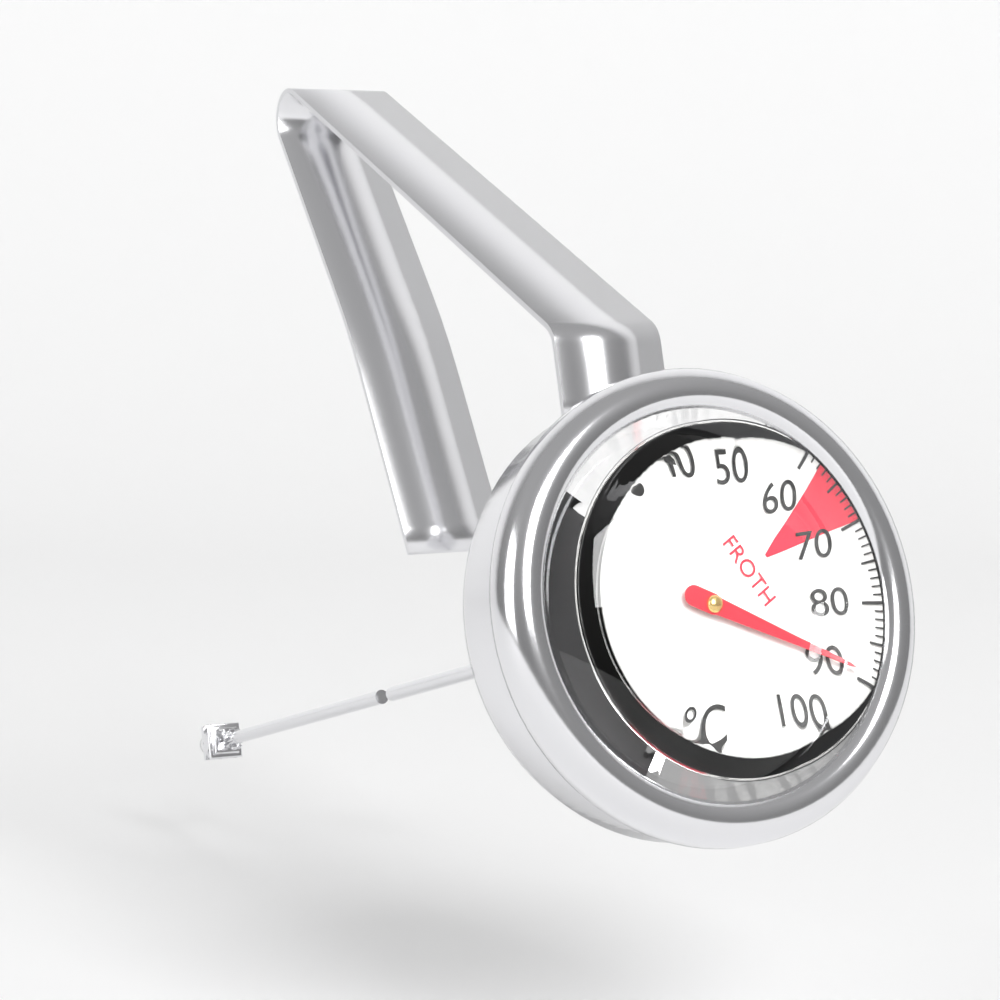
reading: 89 °C
